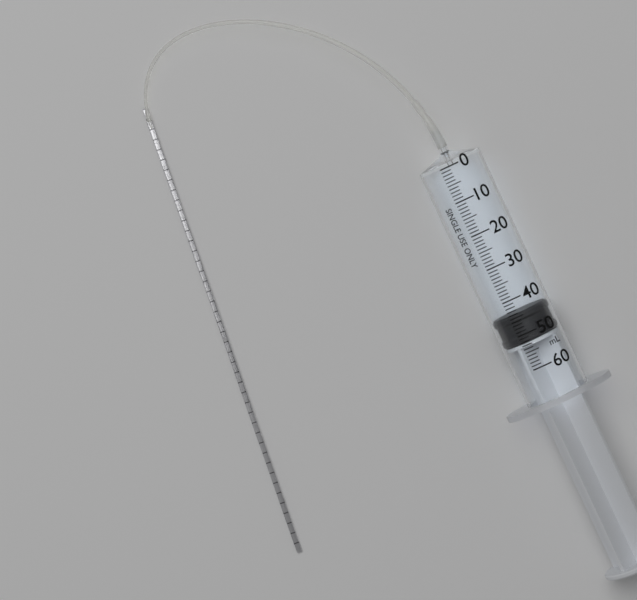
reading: 44 ml
